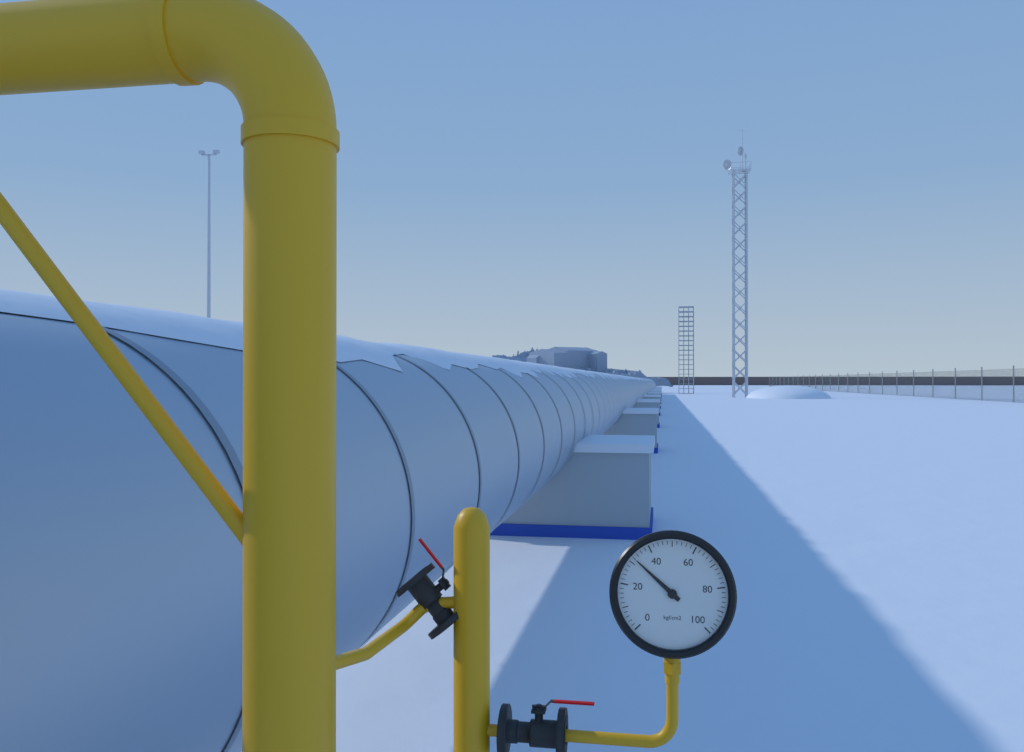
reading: 32 kgf/cm2
